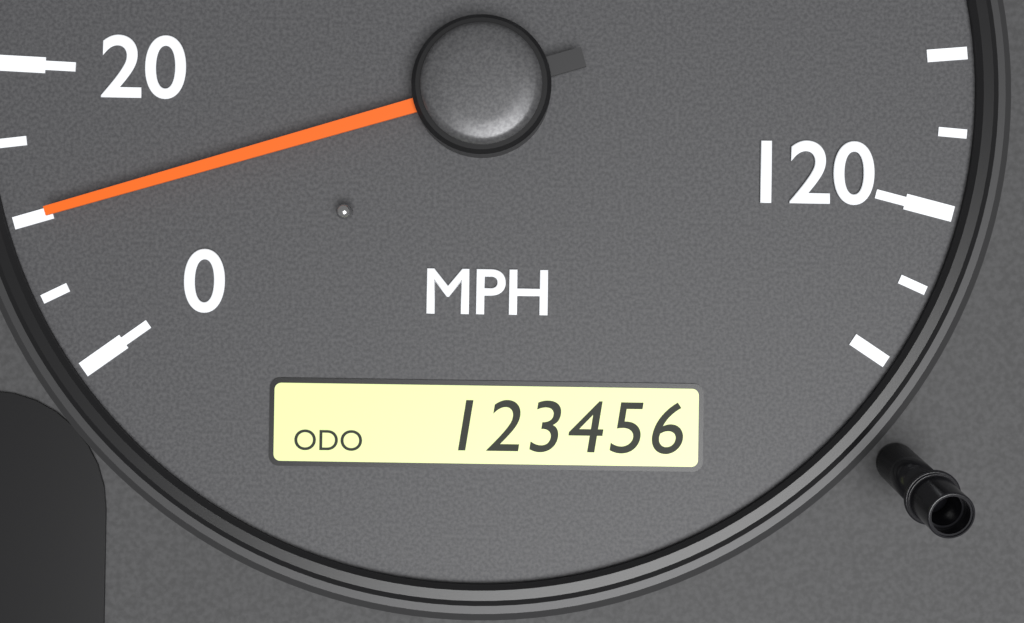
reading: 10 MPH
